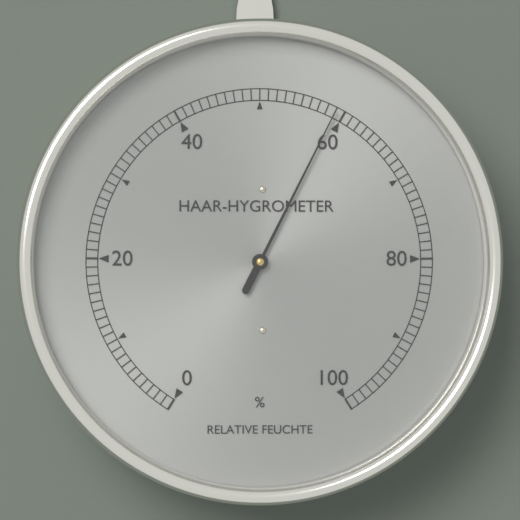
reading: 59 %
